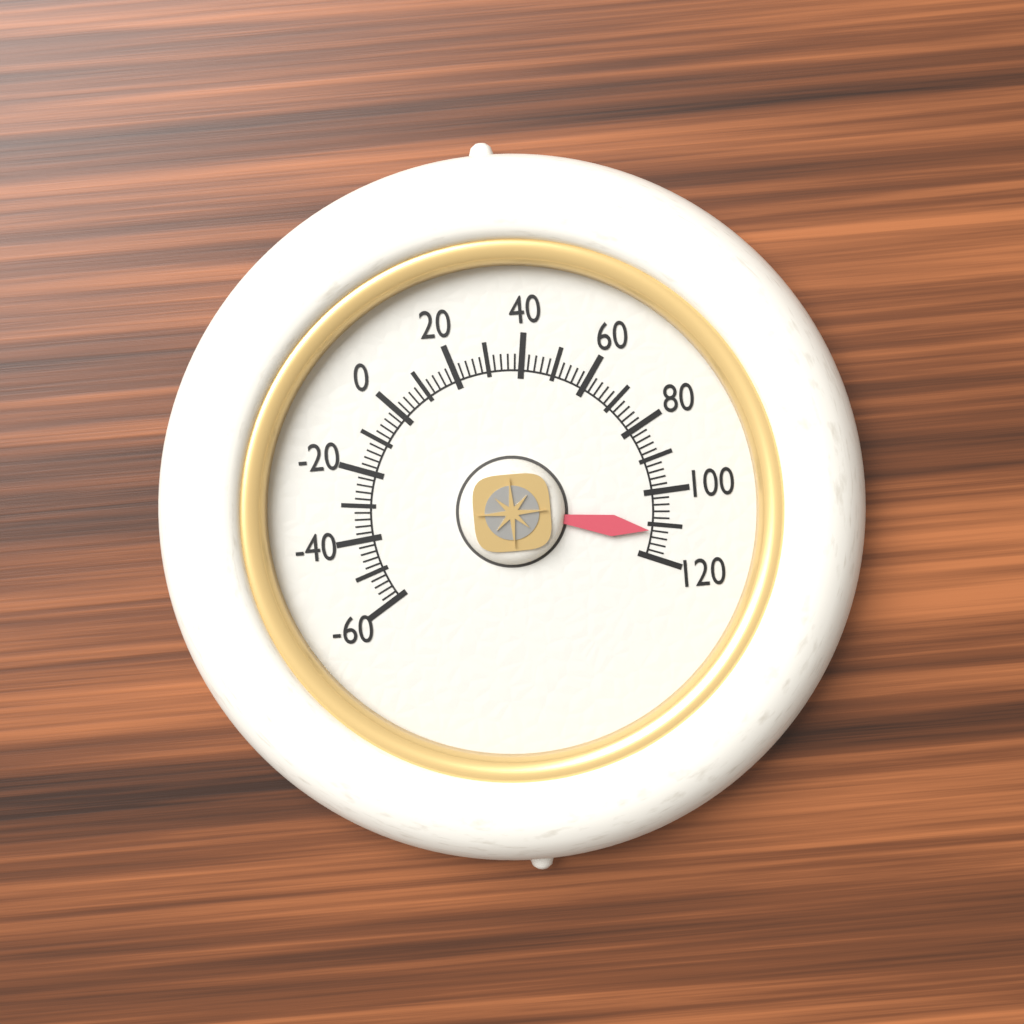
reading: 112 (no unit)
